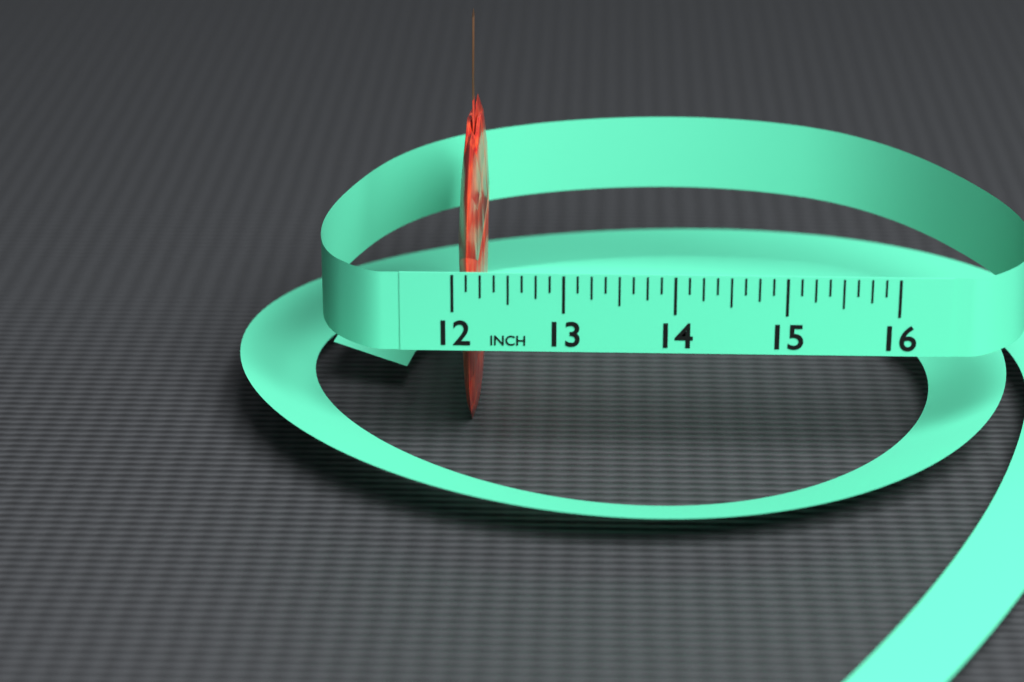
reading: 12.250 in
